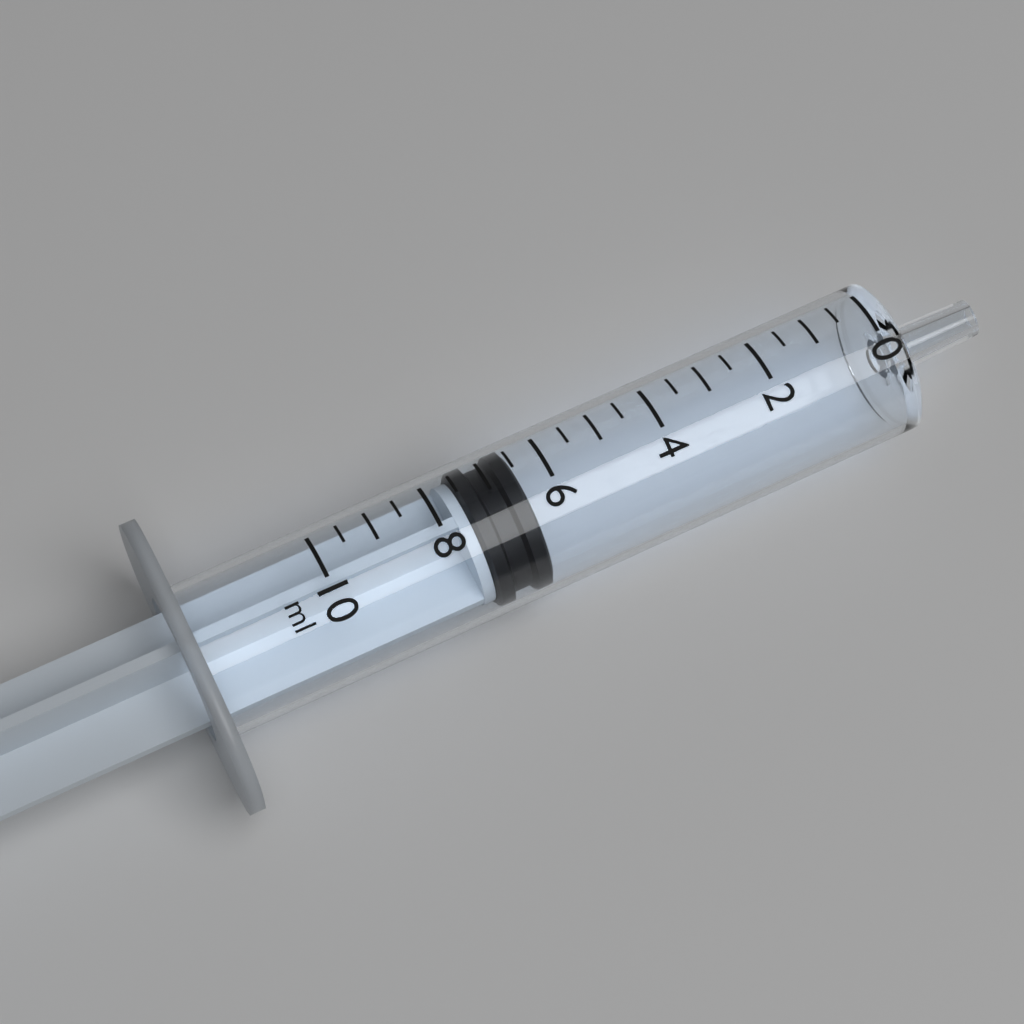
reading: 6.5 ml
